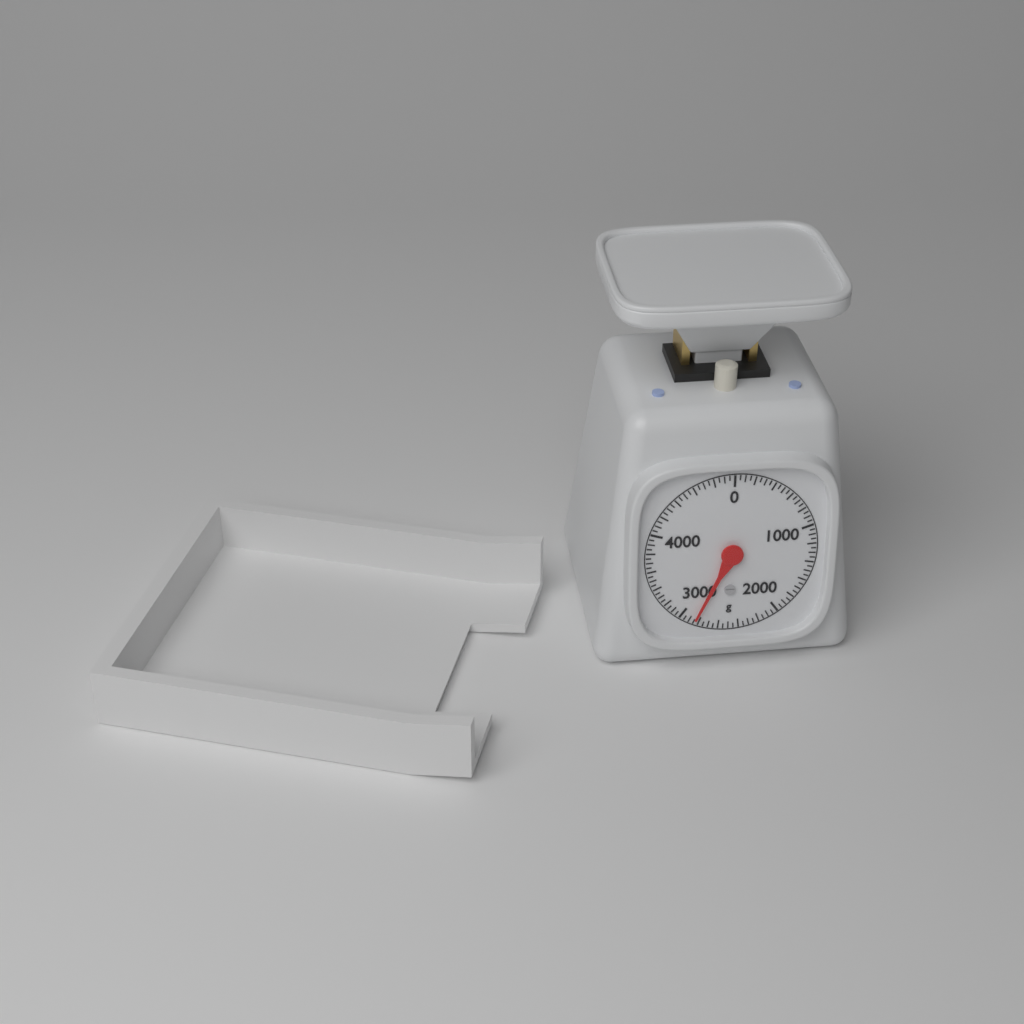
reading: 2850 g
